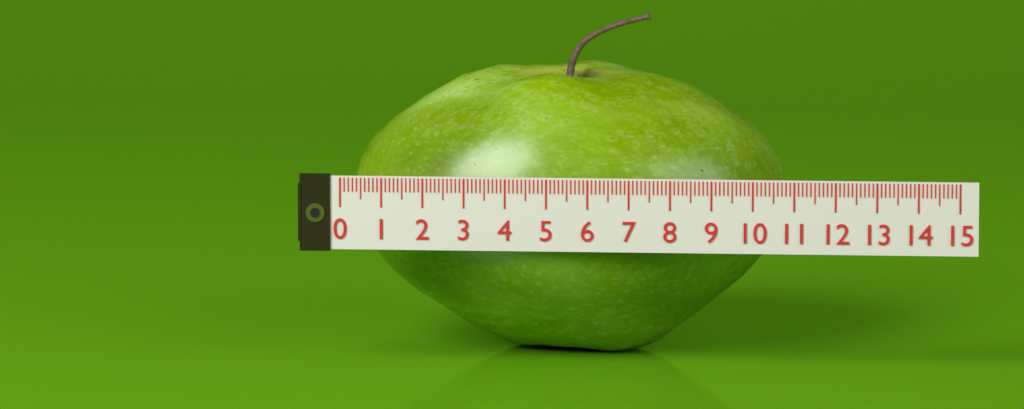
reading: 10.7 (no unit)
